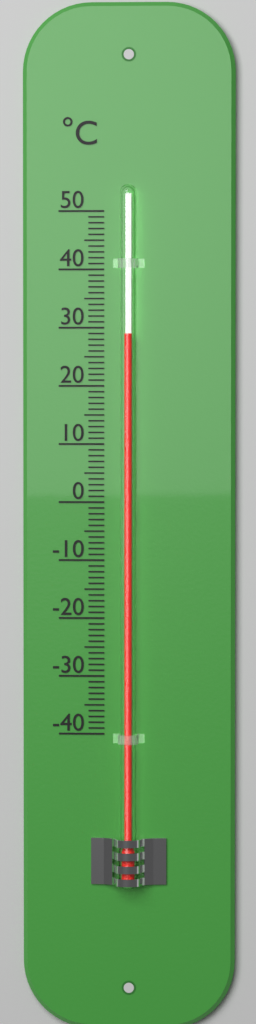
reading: 29 °C
